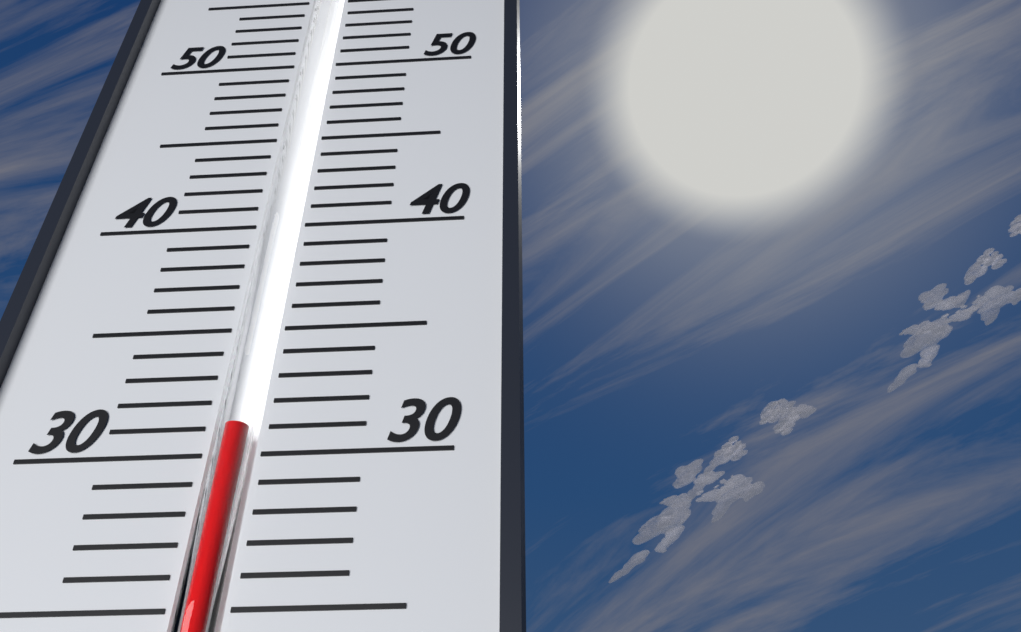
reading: 31 (no unit)
